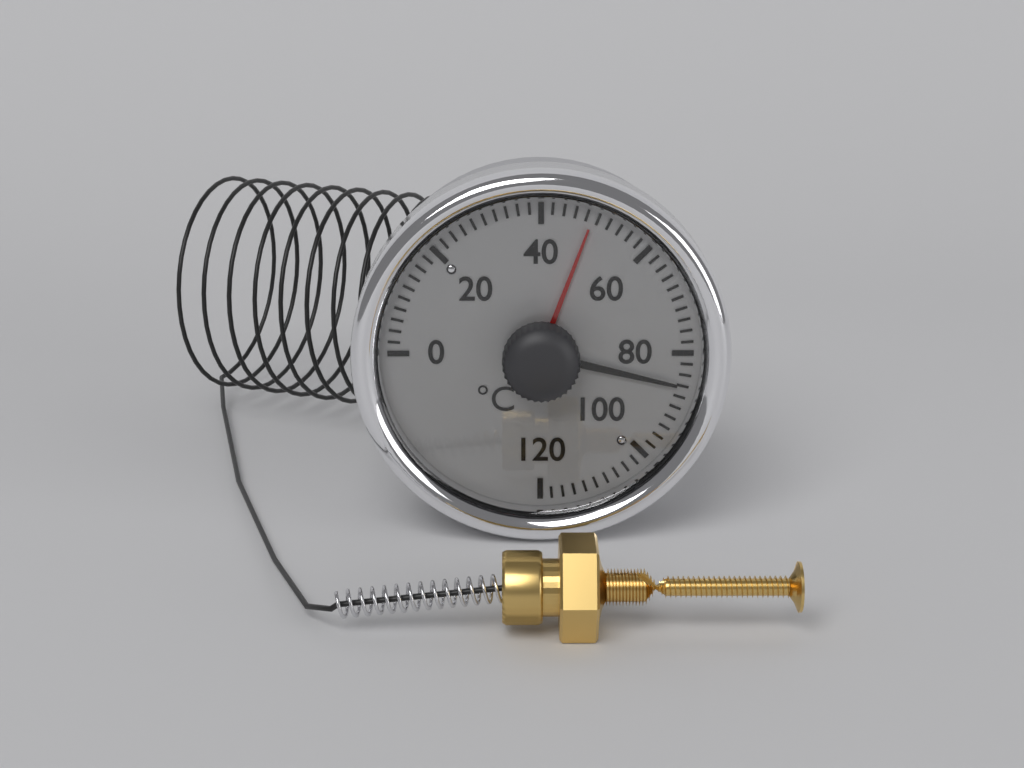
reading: 86 °C
